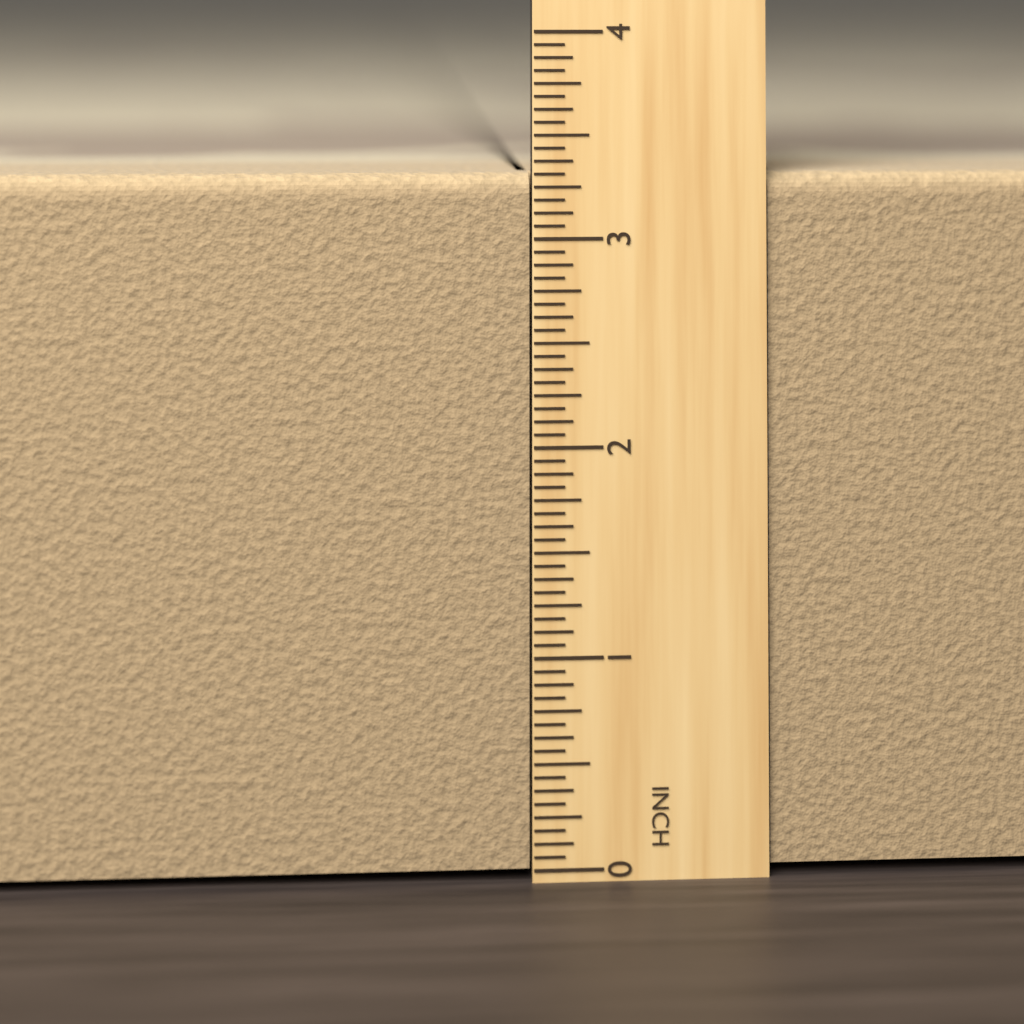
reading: 3.3125 in
